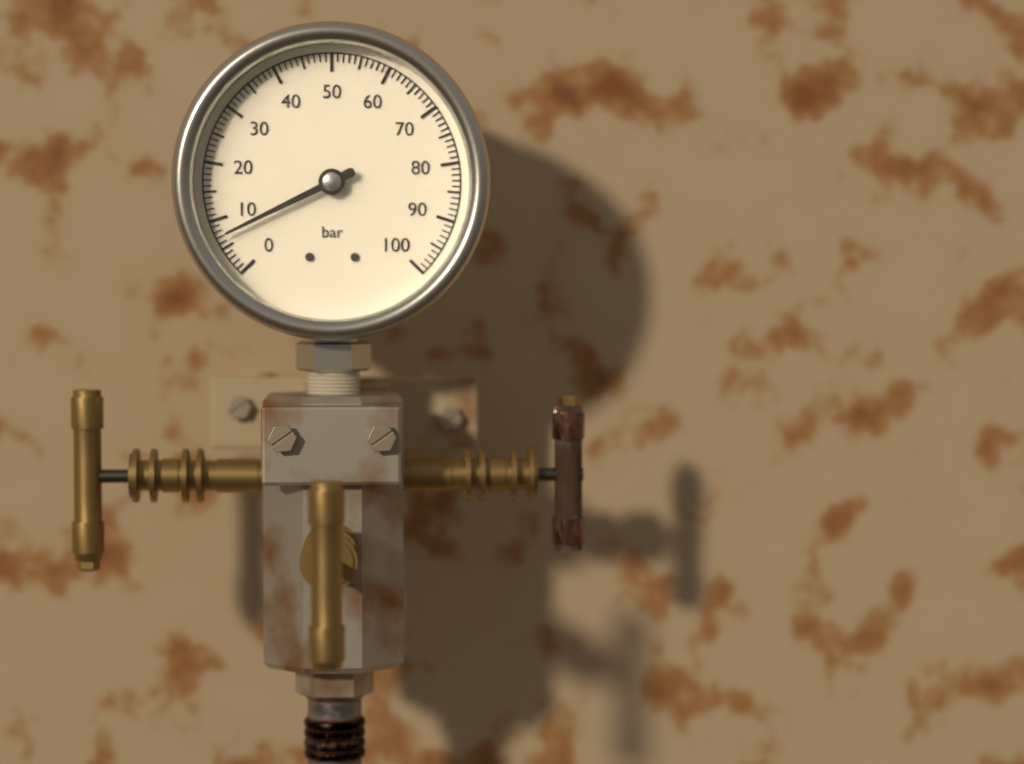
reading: 7 bar
